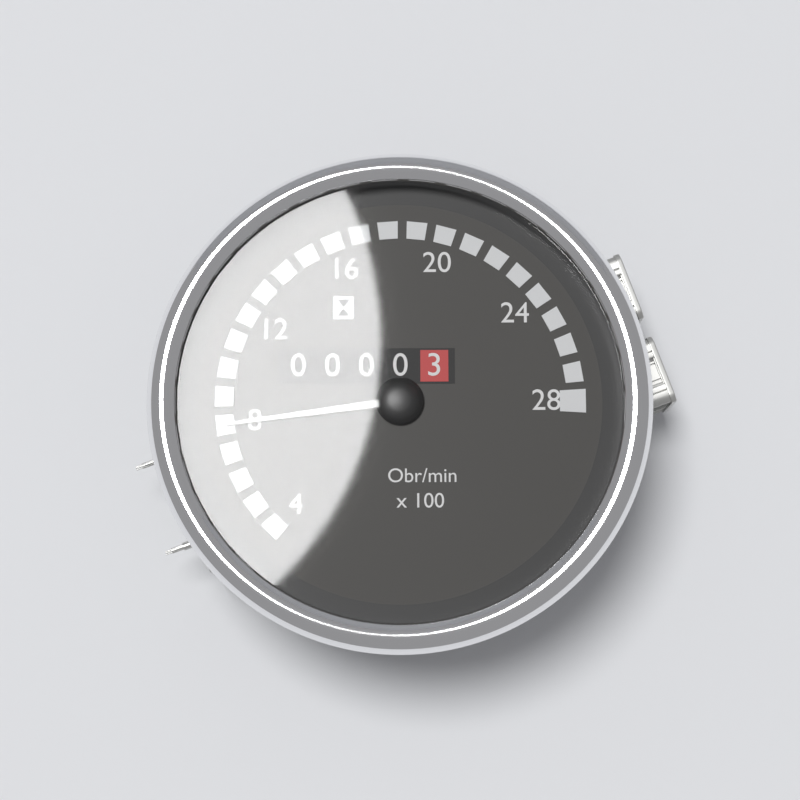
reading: 8 Obr/min x100
